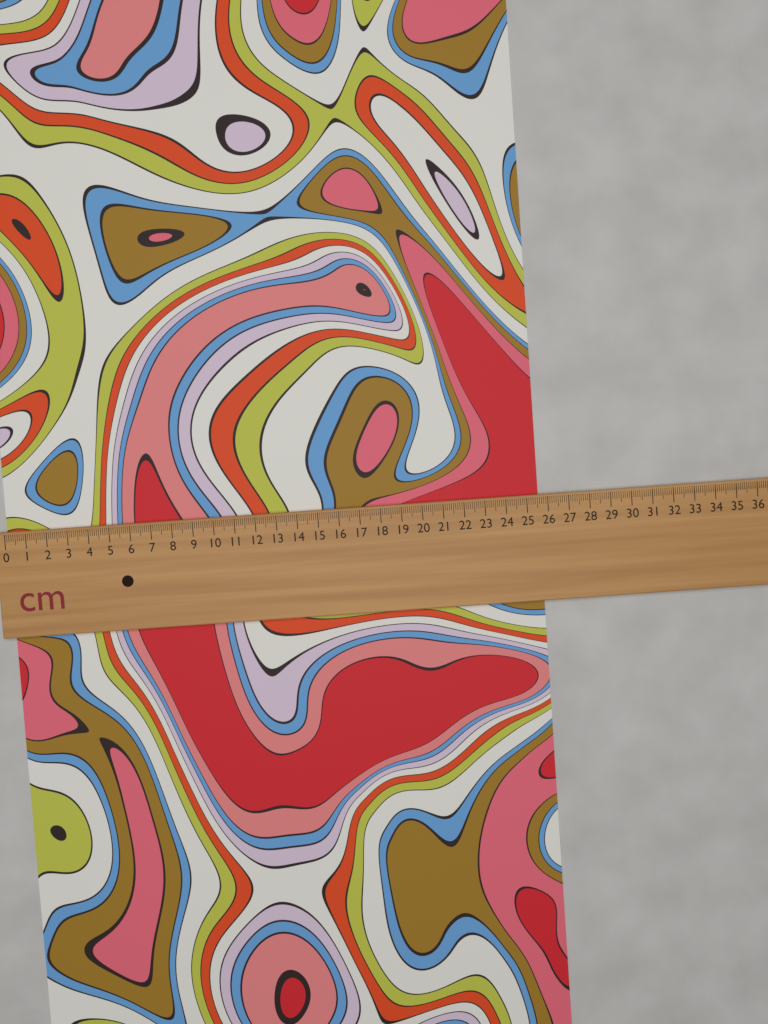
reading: 25.6 cm
